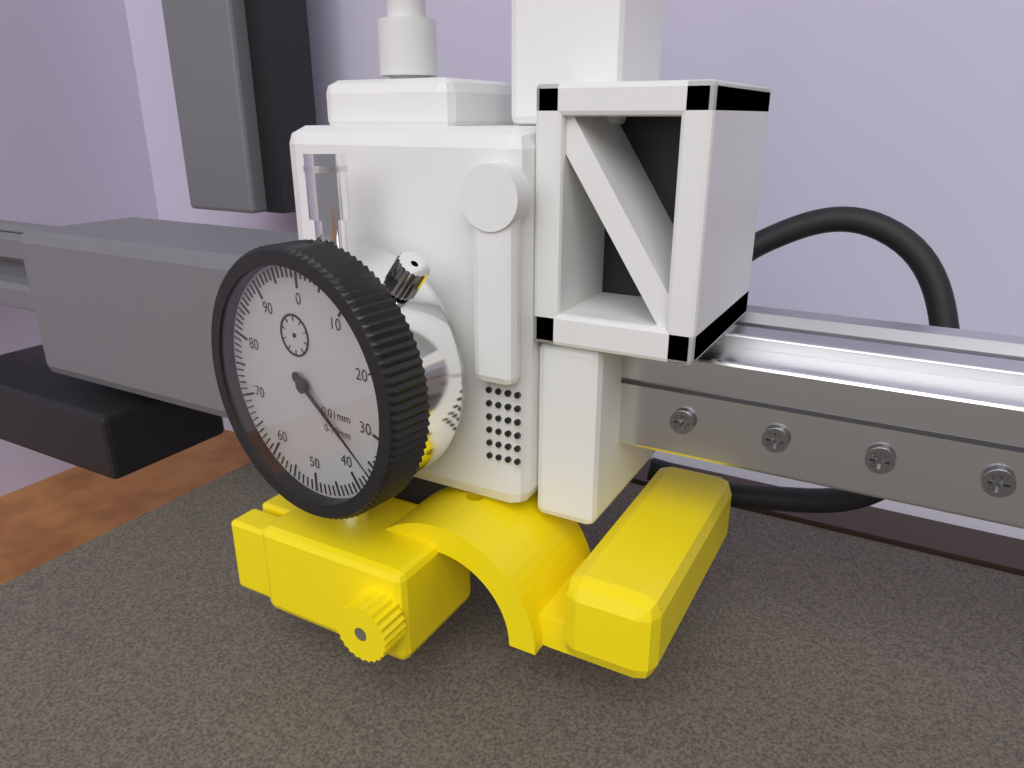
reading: 36 0.01mm
